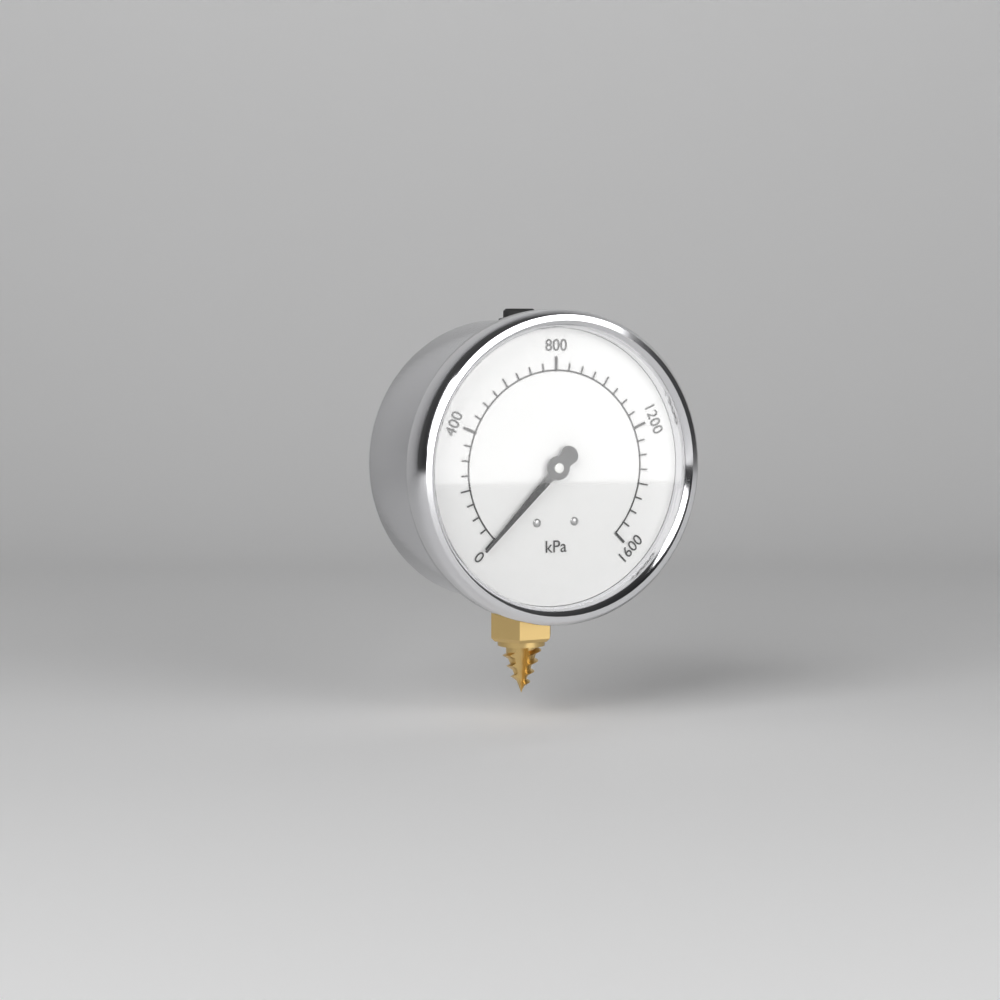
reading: 0 kPa
